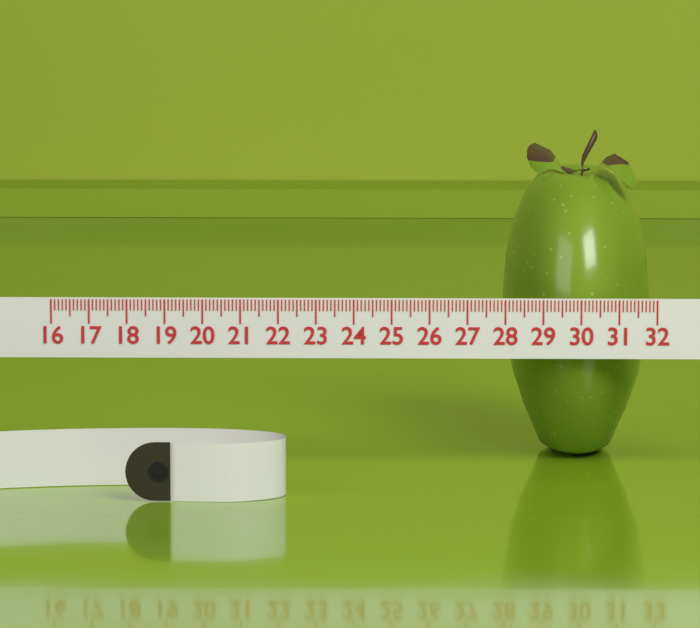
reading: 28.0 (no unit)
